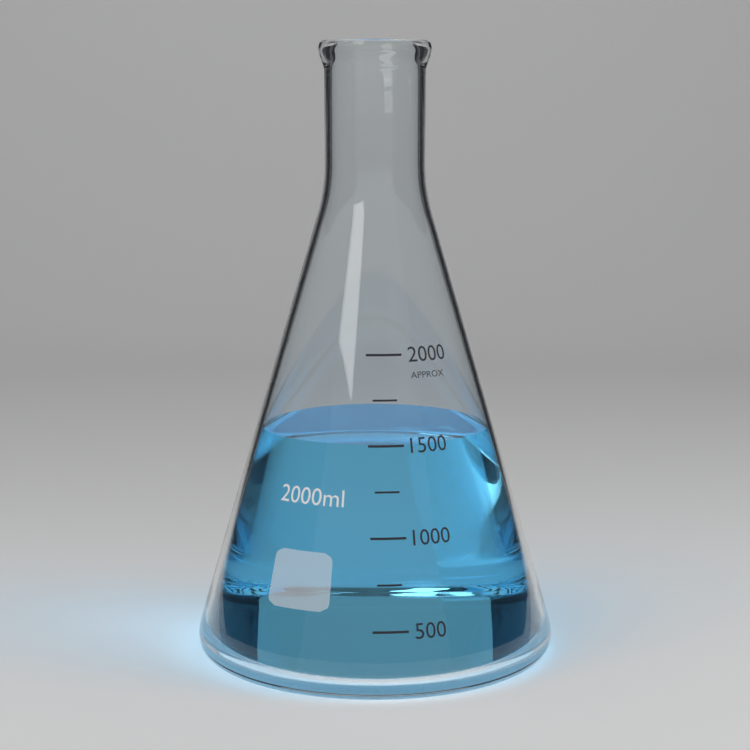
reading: 1500 ml
